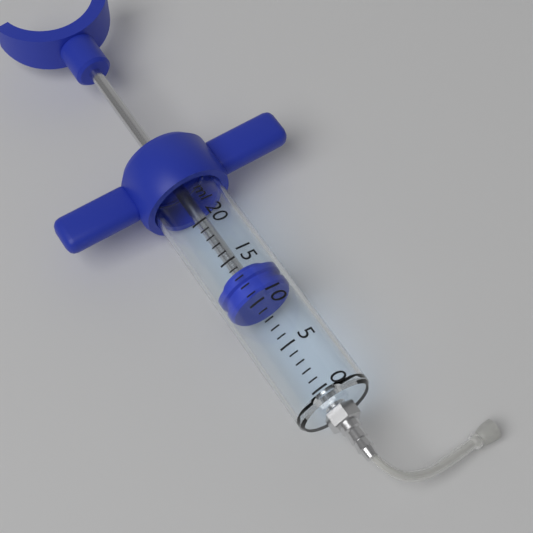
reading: 11 ml
